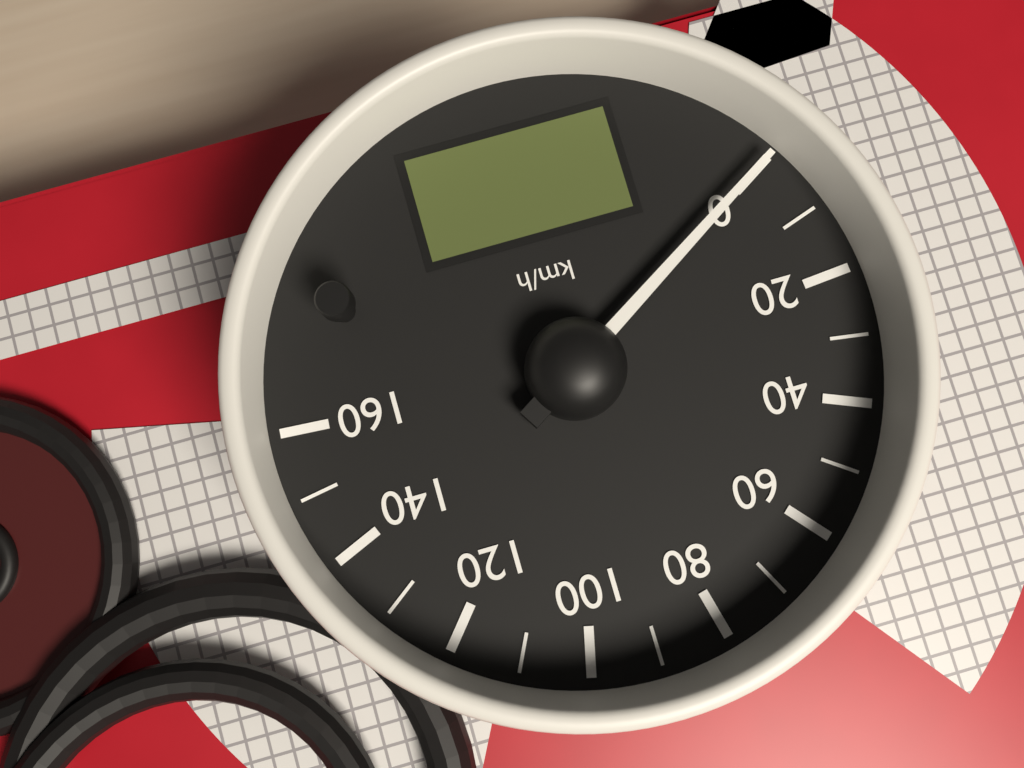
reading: 0 km/h
